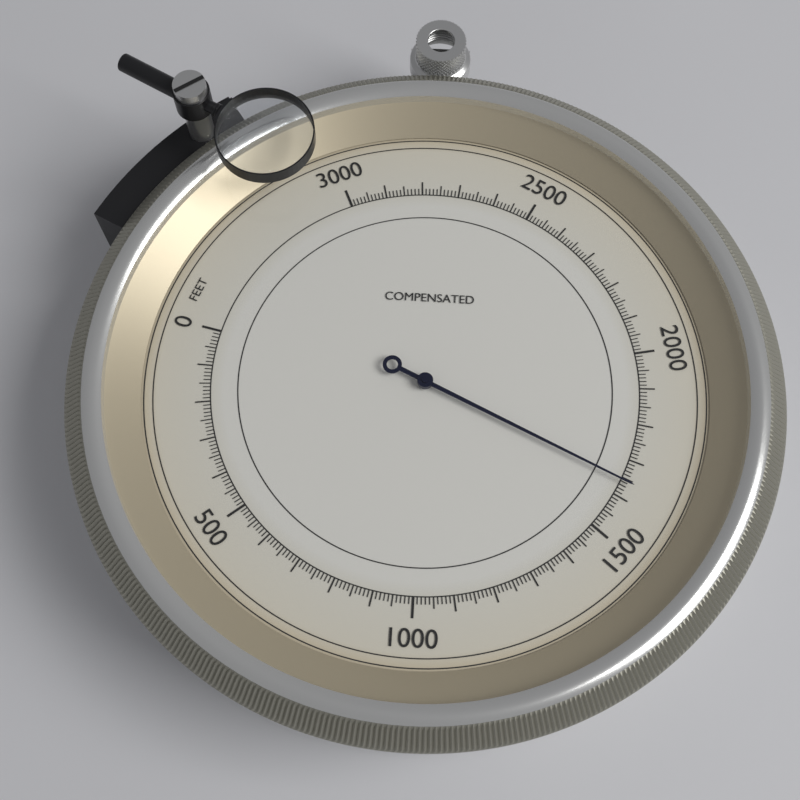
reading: 1640 feet
